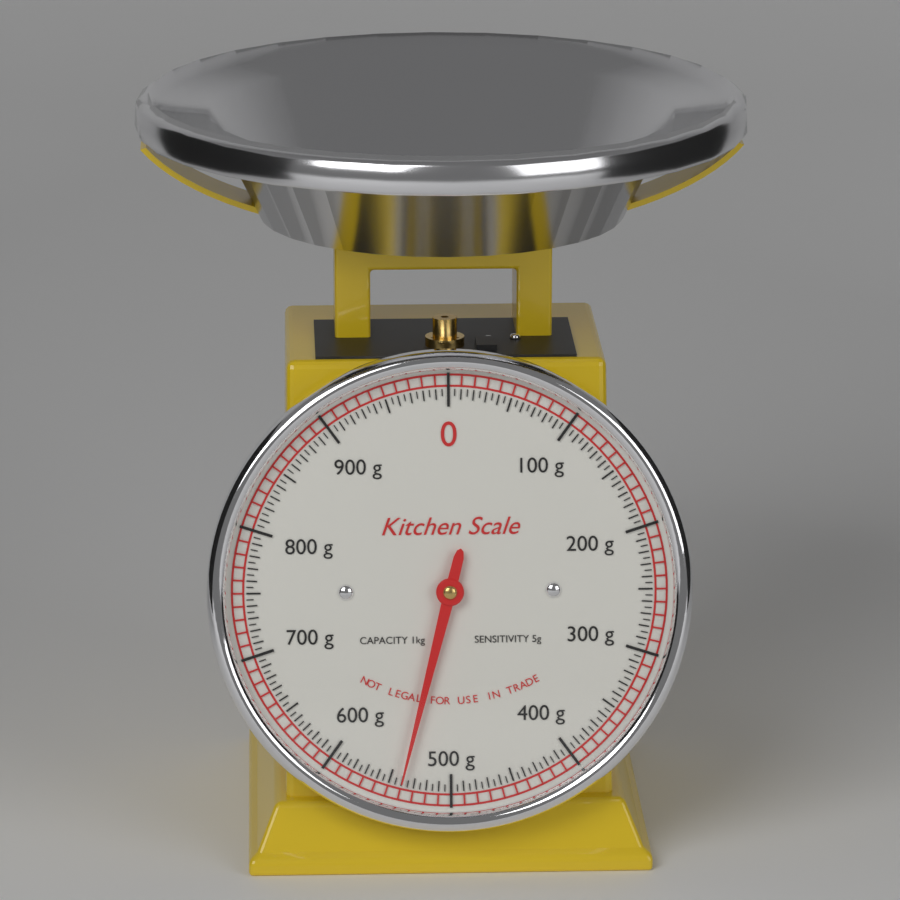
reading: 540 g
